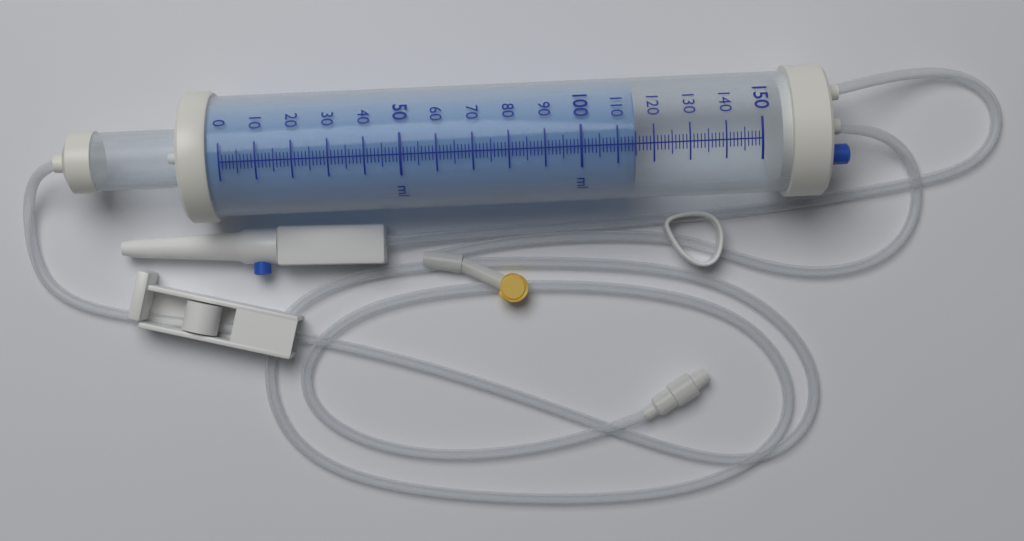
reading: 115 ml
